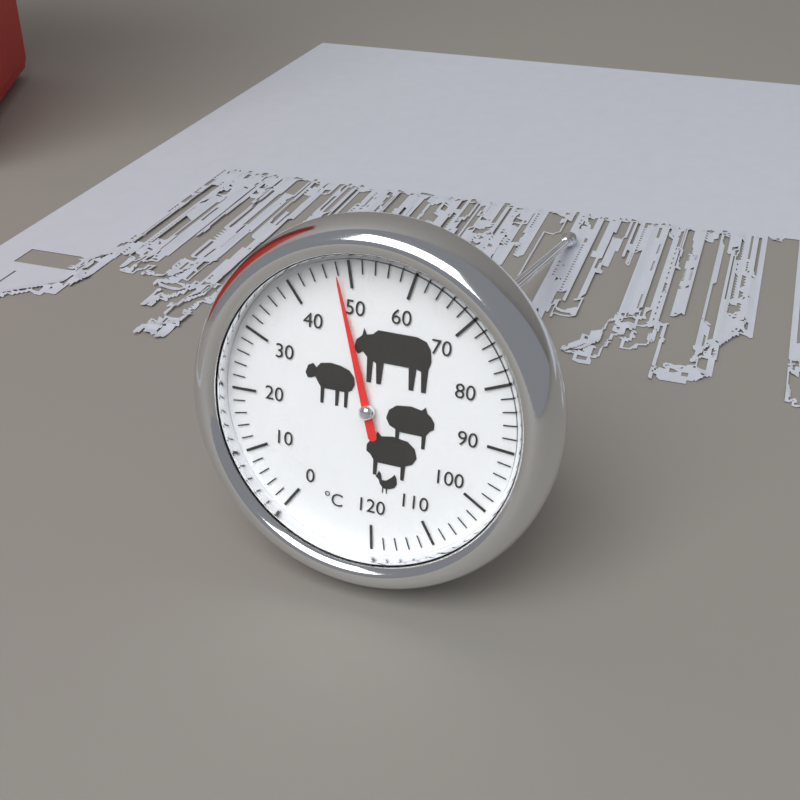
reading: 48 °C
